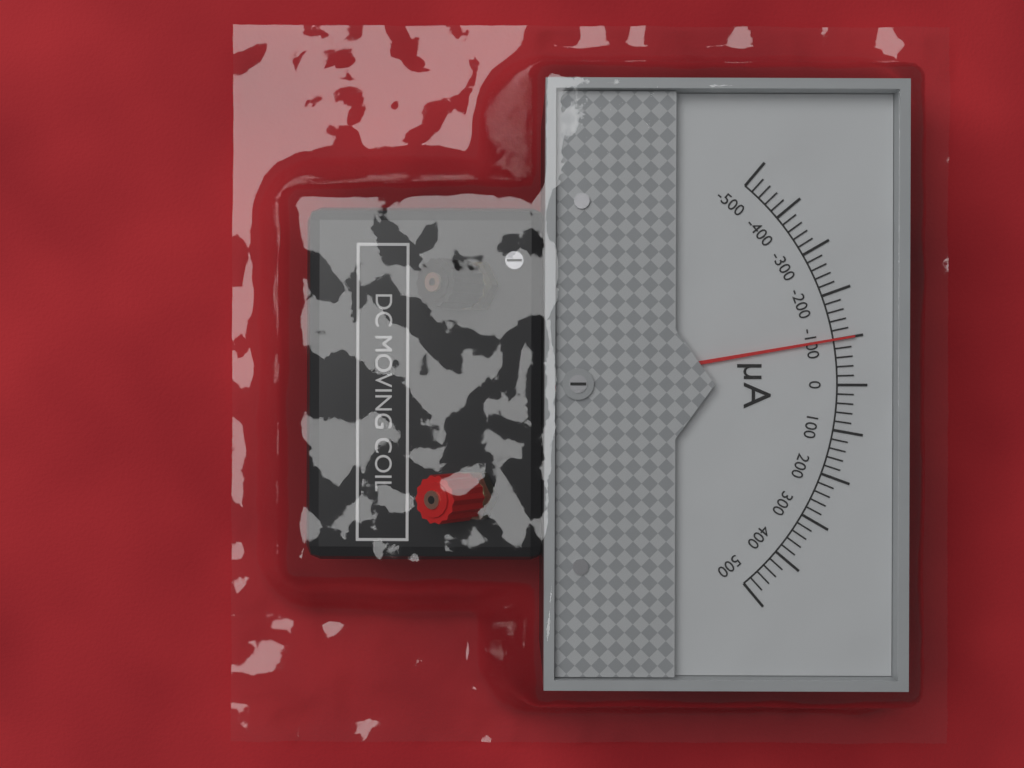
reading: -100 µA
